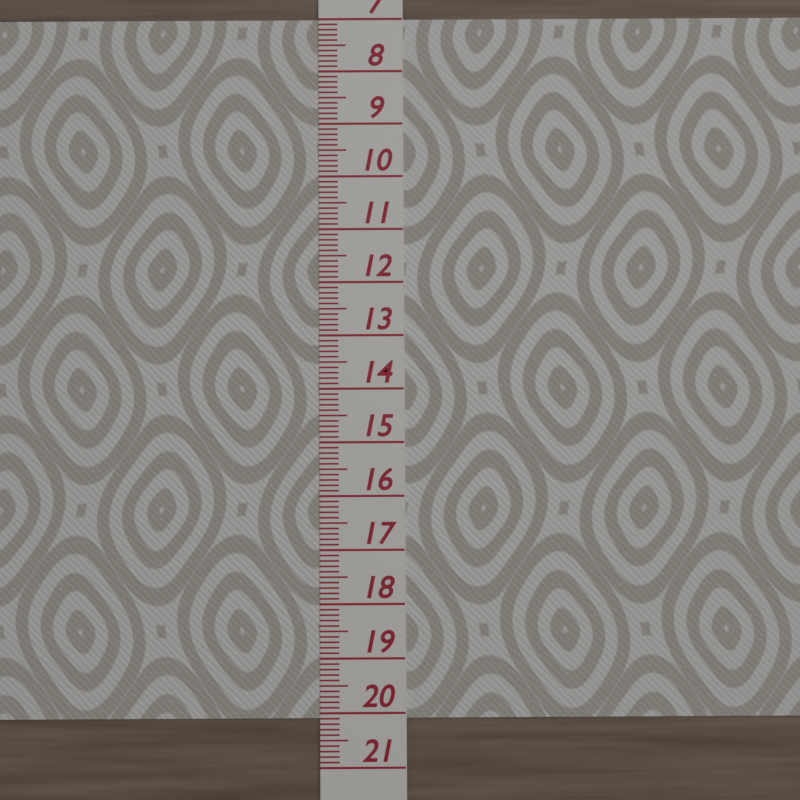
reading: 20.1 (no unit)
